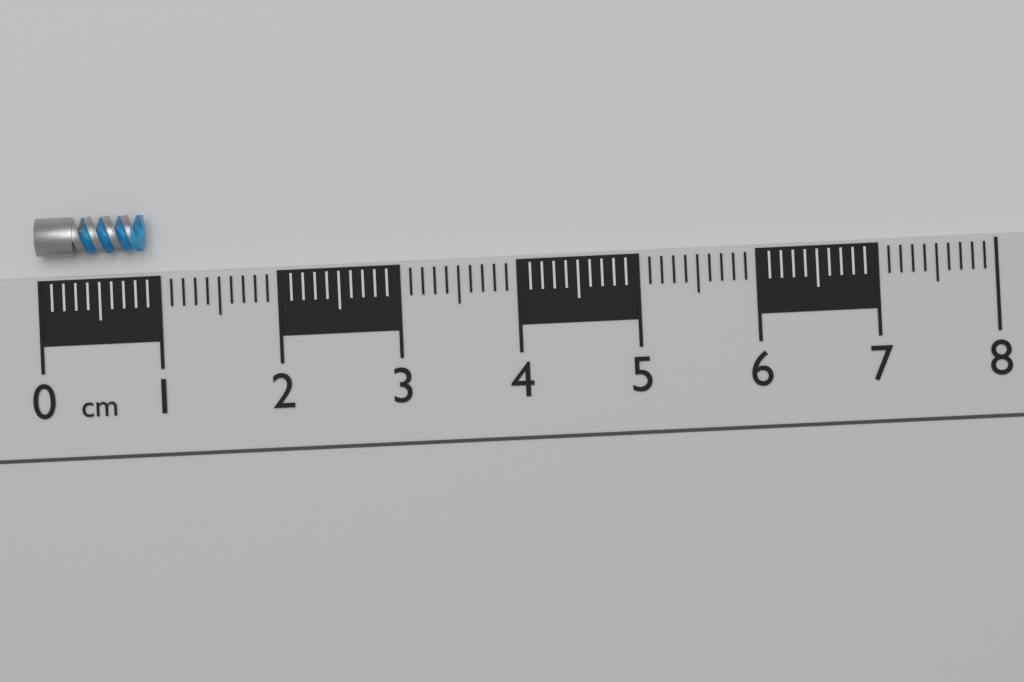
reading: 0.9 cm
